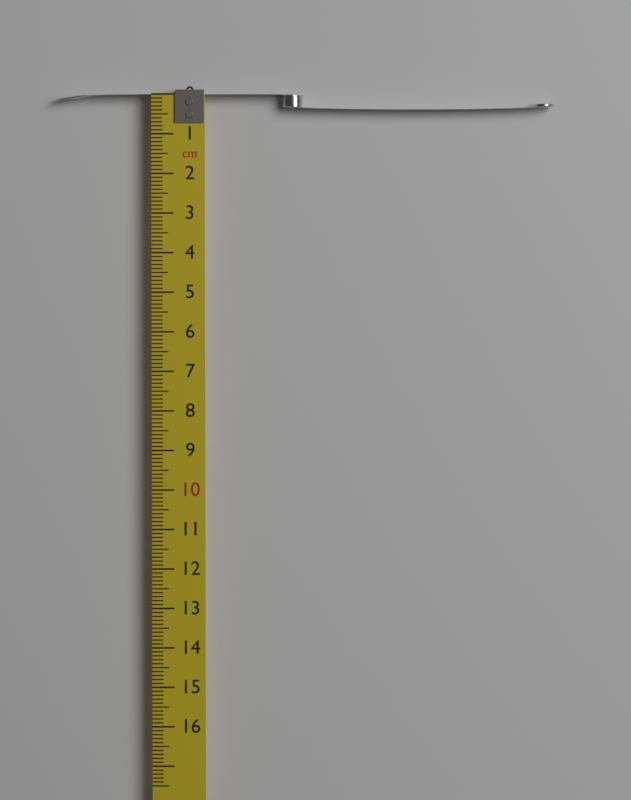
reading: 0.4 cm
